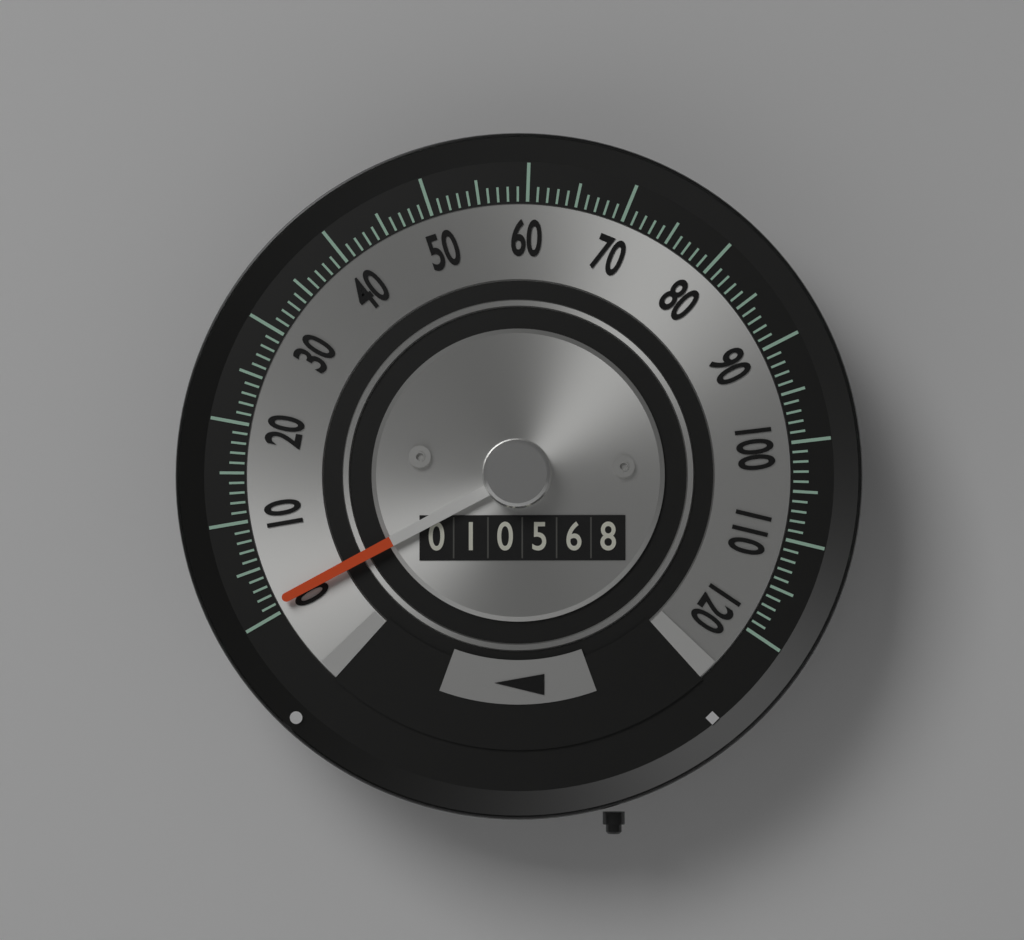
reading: 1 (no unit)
